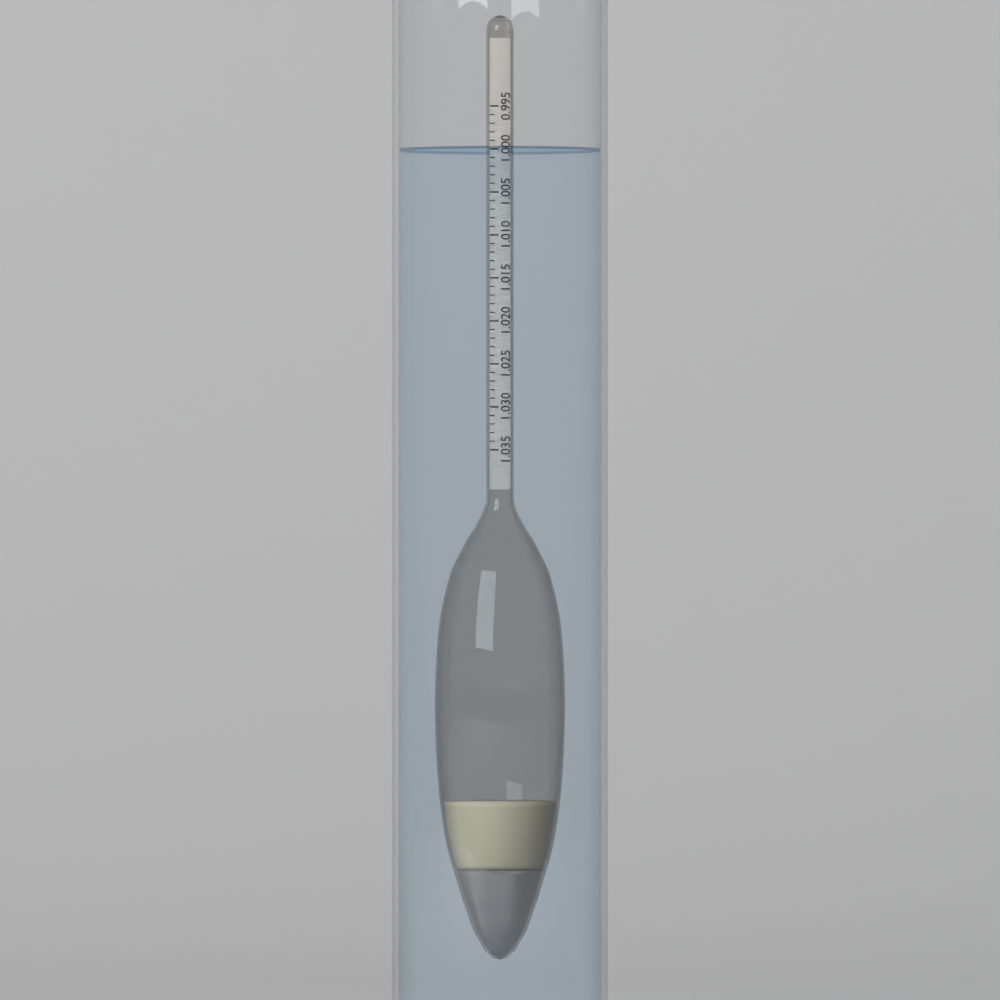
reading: 1.000 (no unit)
